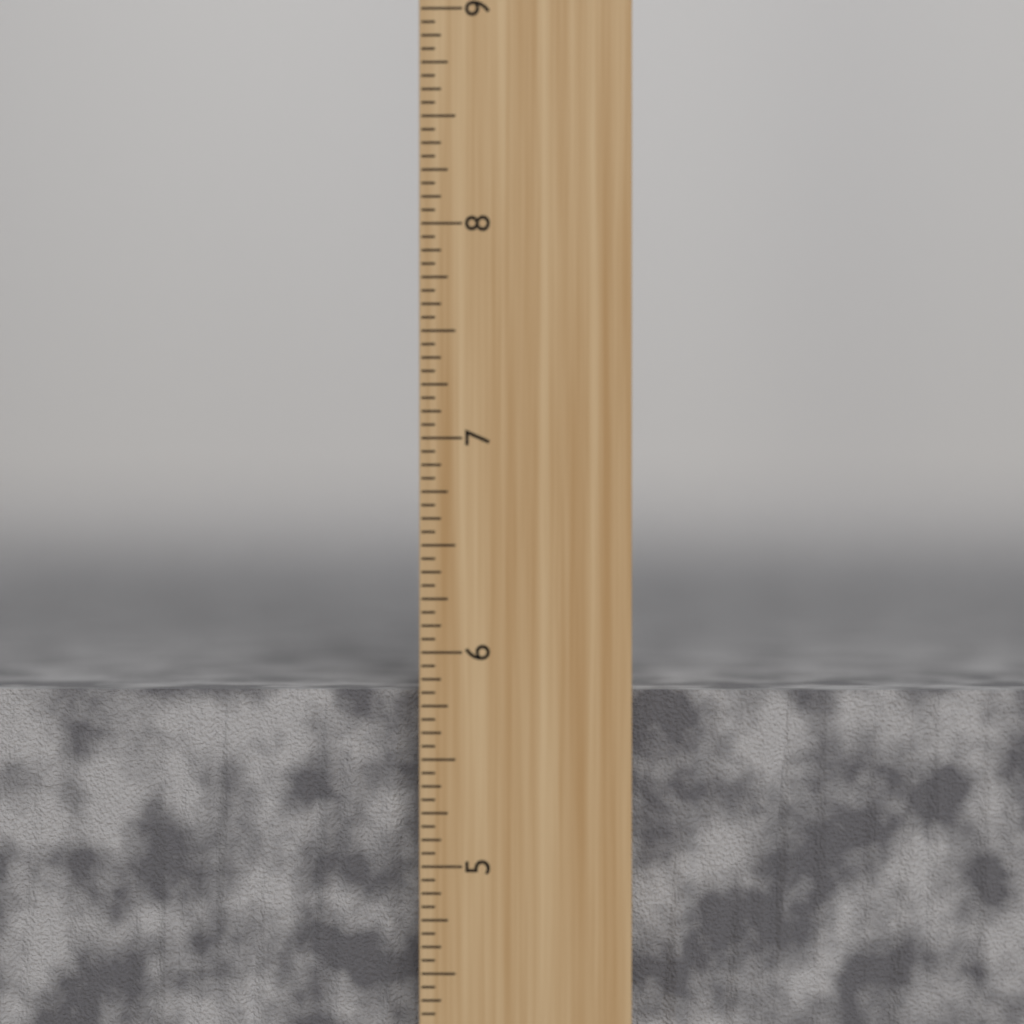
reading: 5.8125 inch
